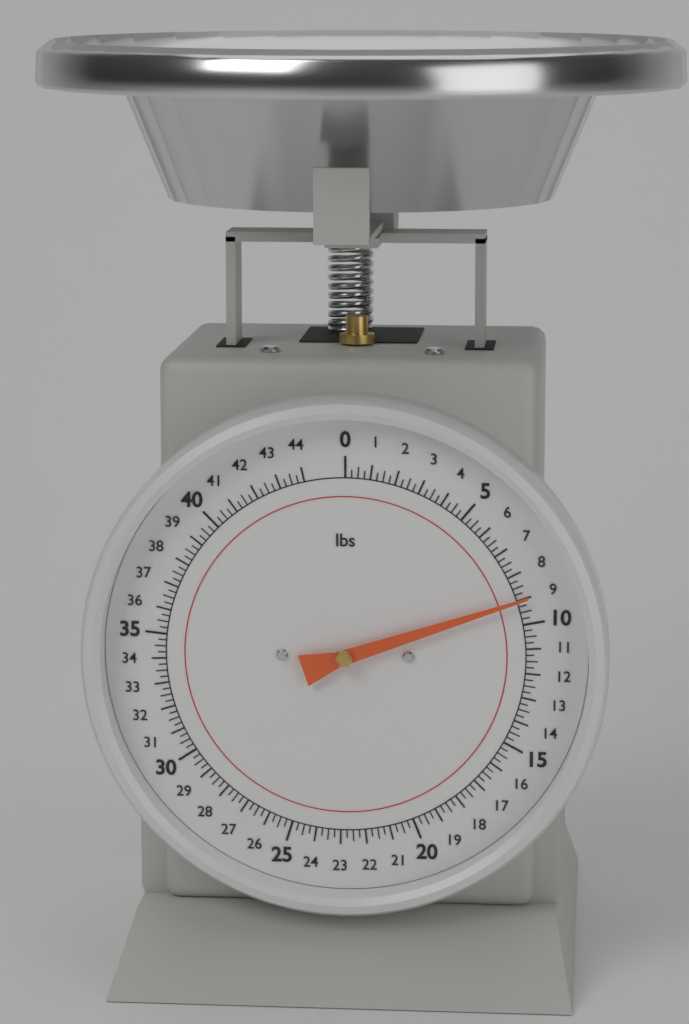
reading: 9.00 lbs
